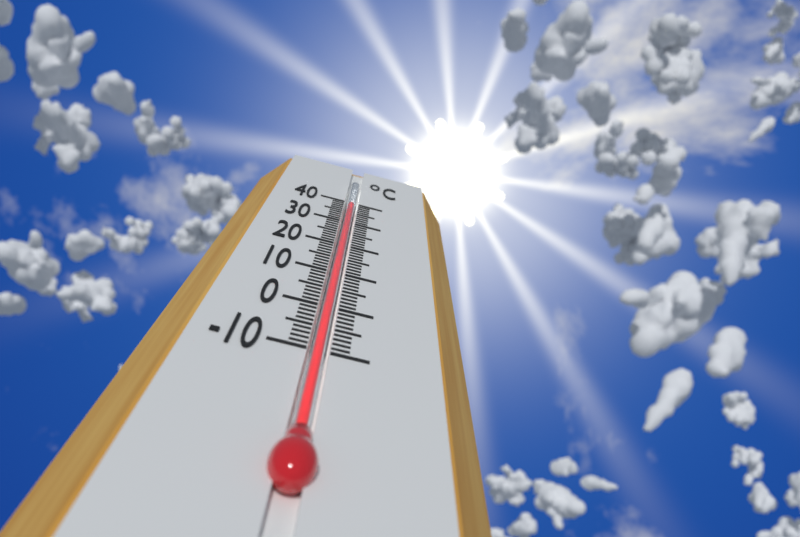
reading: 39 °C
